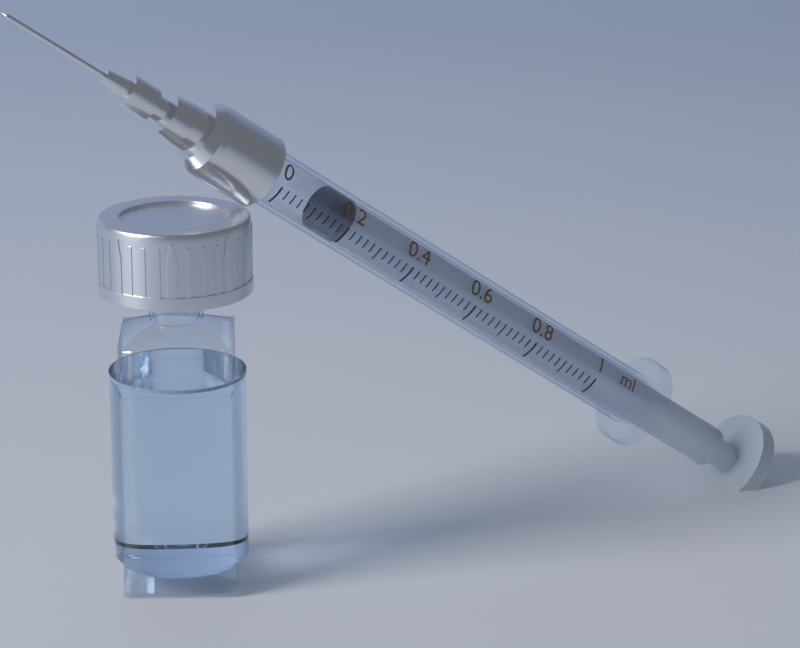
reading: 0.14 ml
